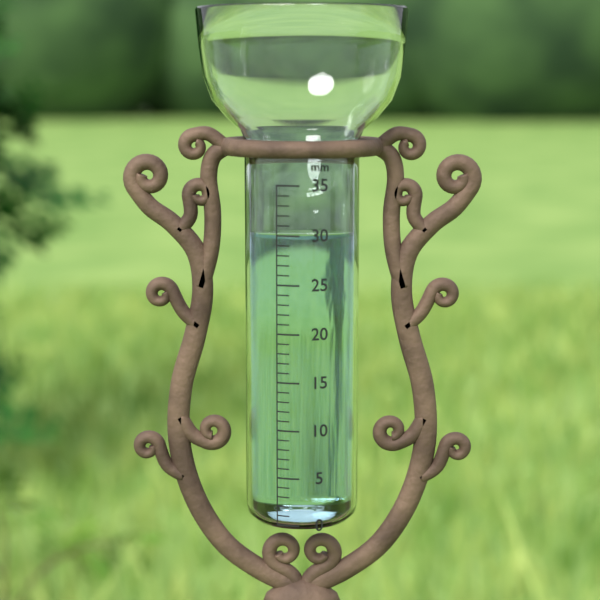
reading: 30 mm
